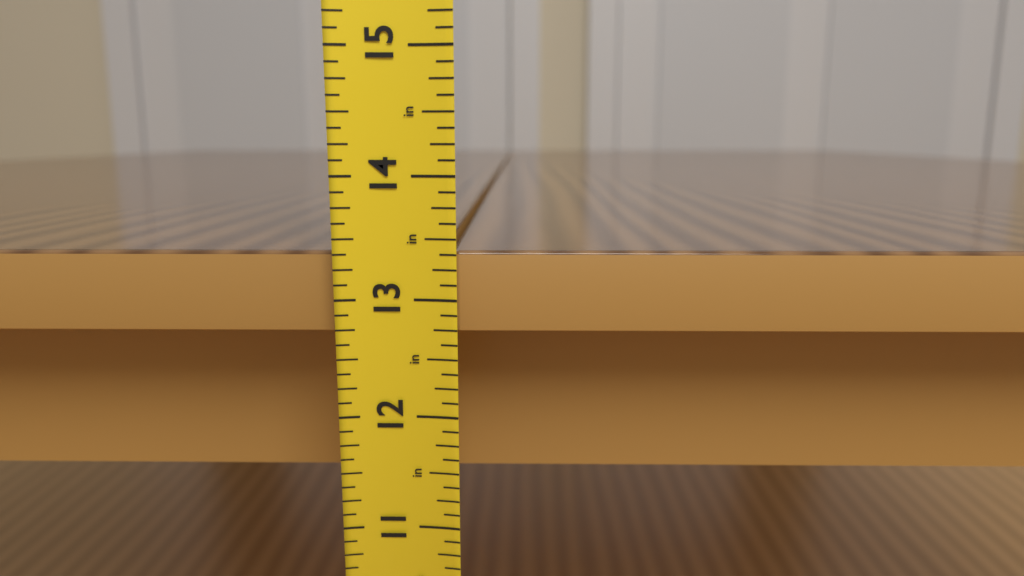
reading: 13.375 in
